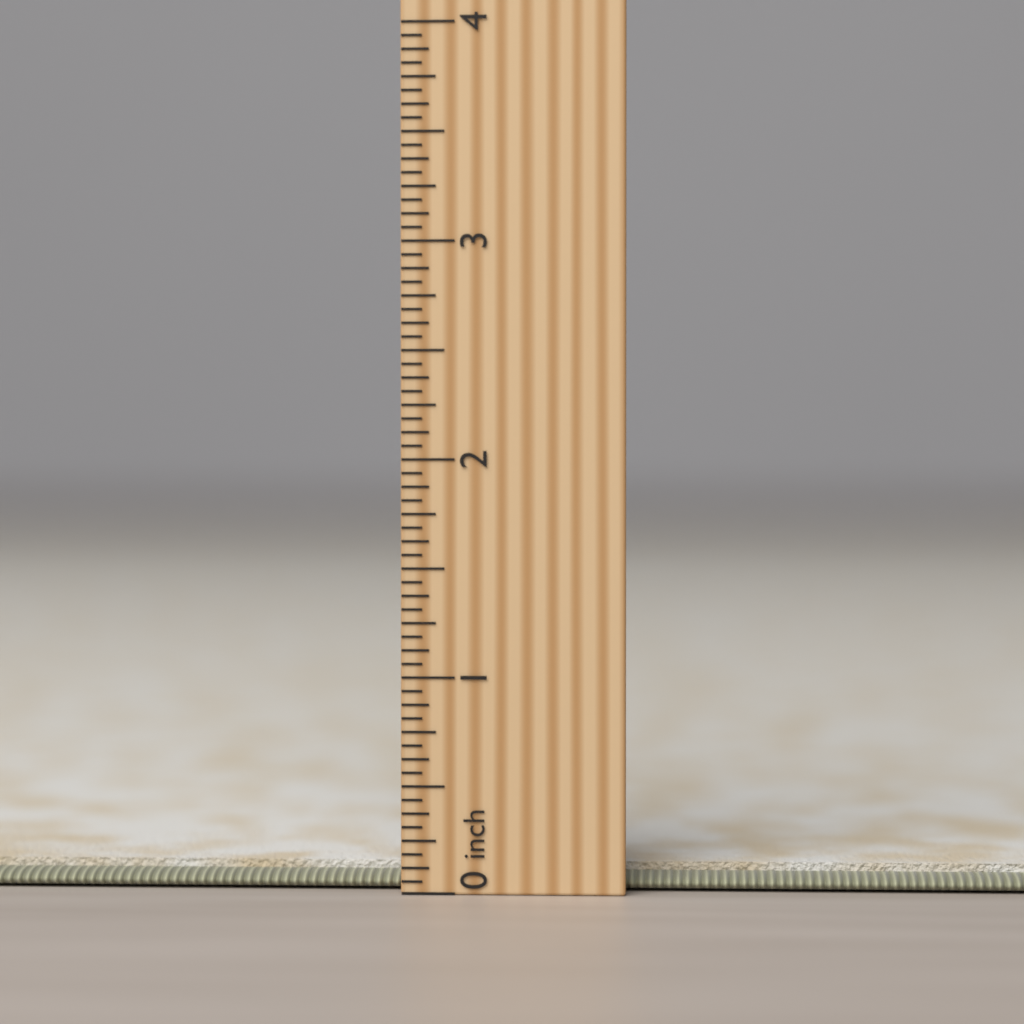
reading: 0.1250 in
